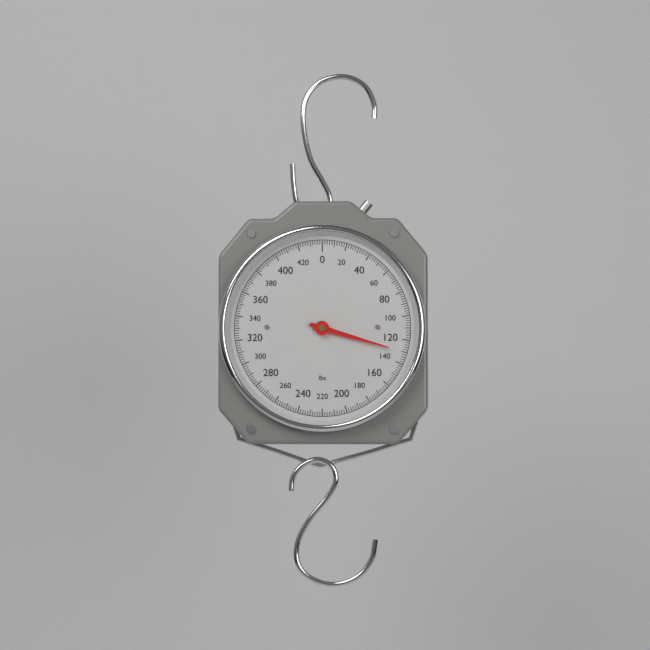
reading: 130 lbs
